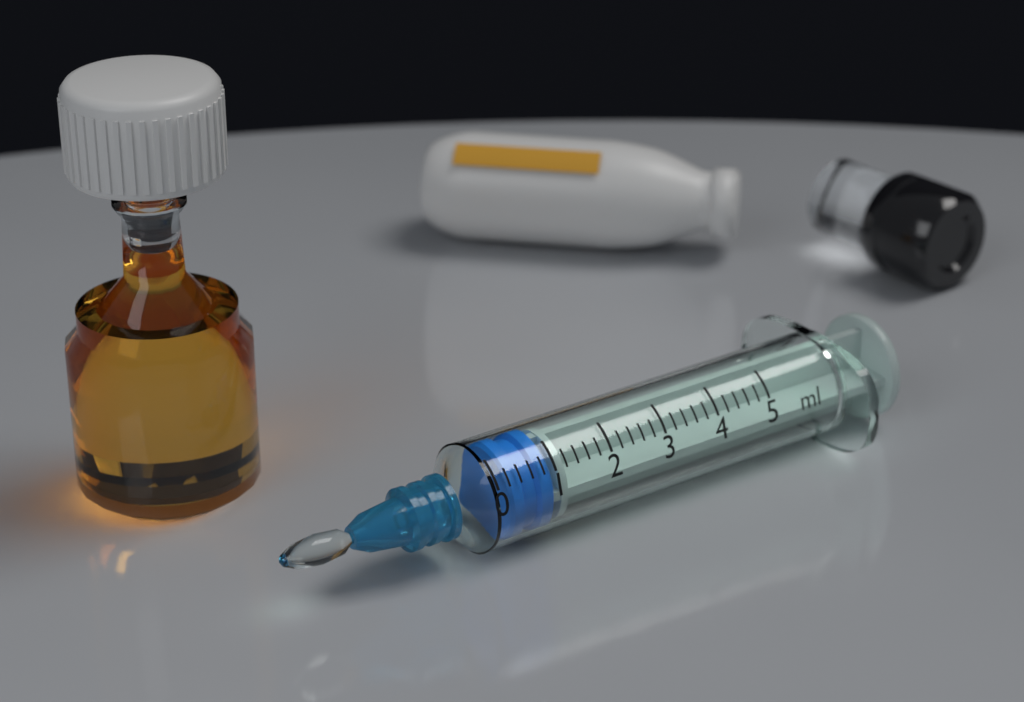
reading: 0.2 ml
